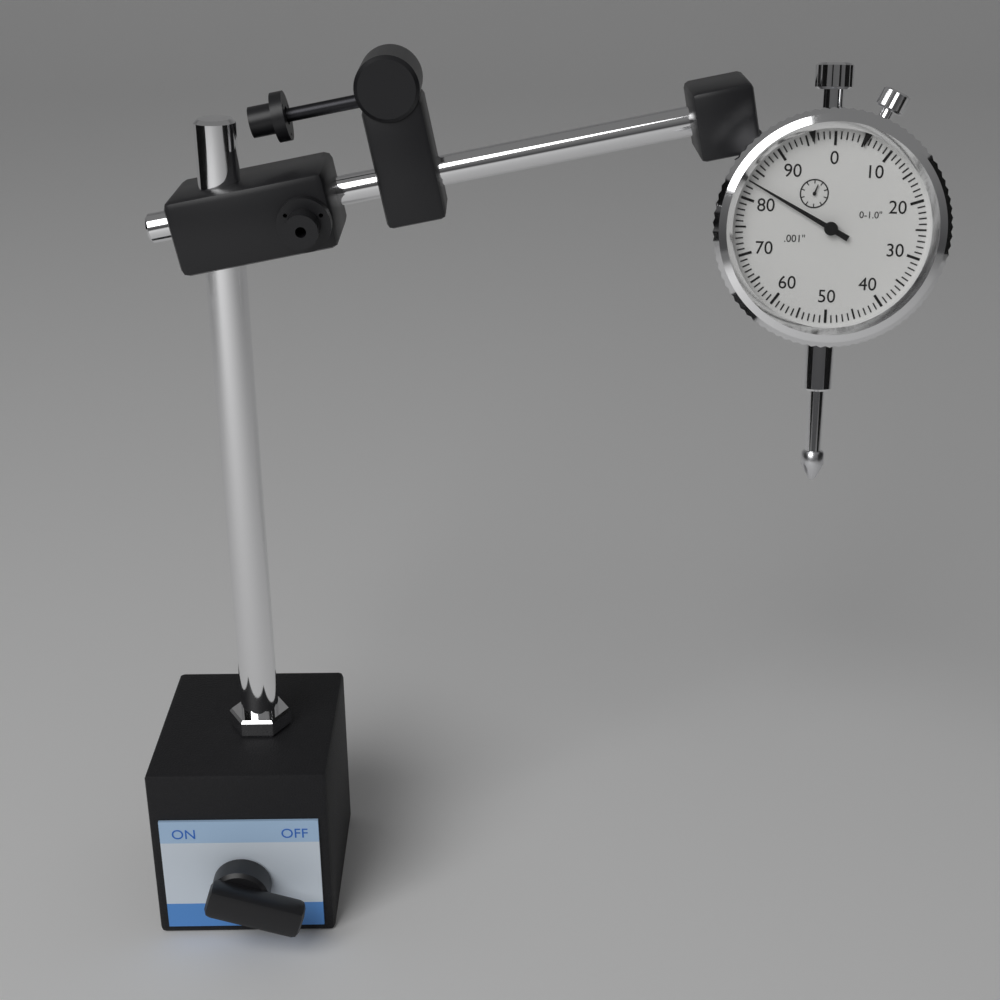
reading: 0.083 in
